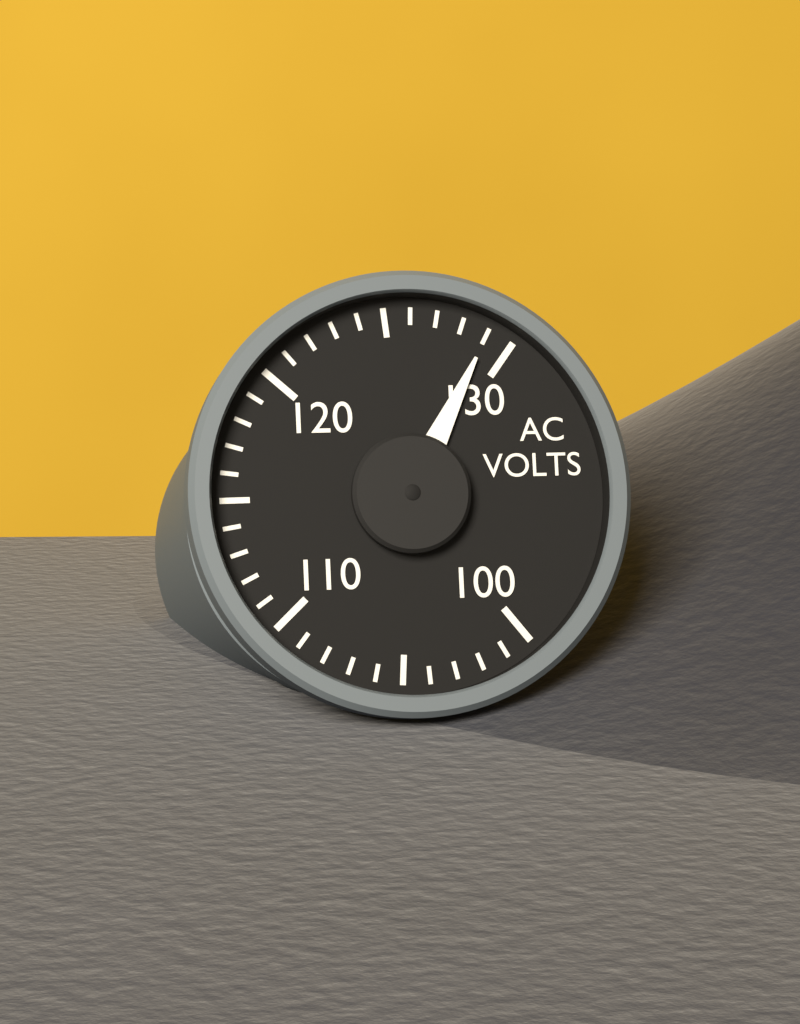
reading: 129 V
